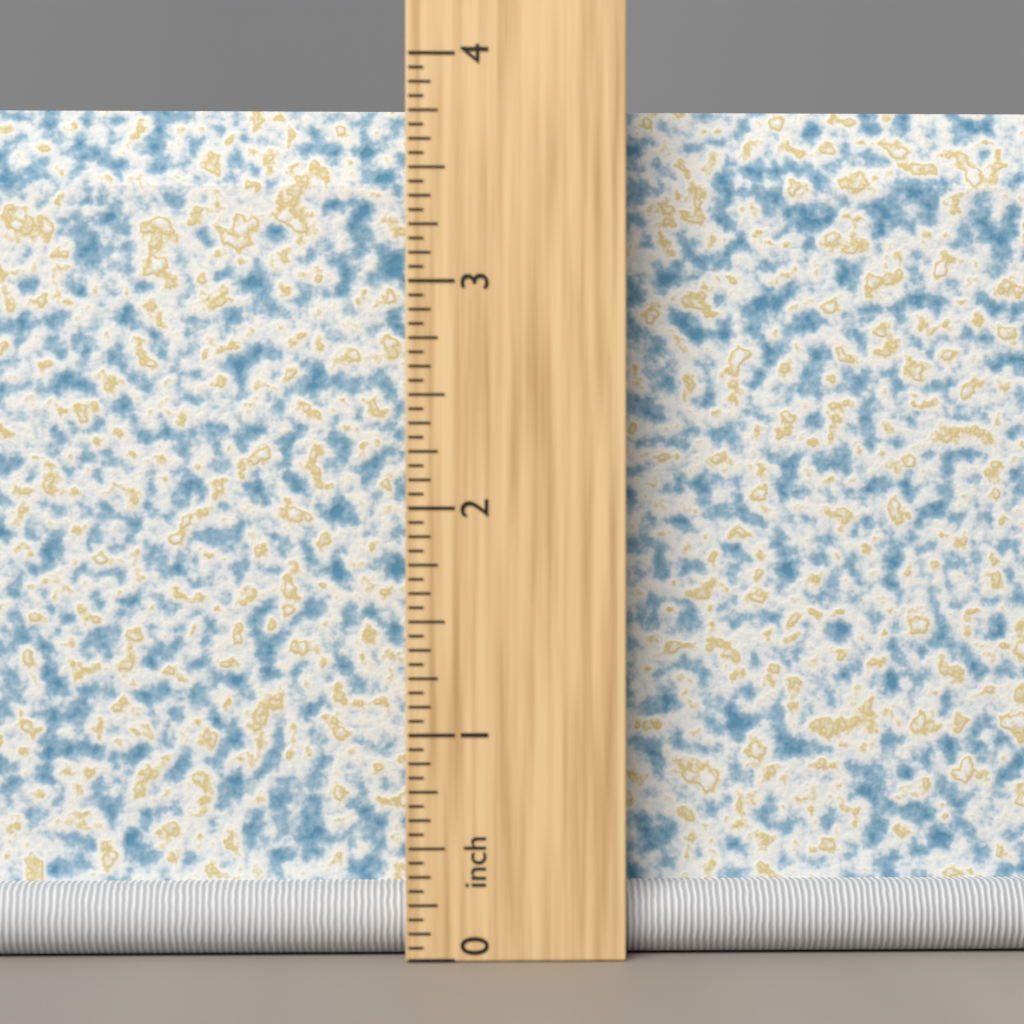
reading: 3.8125 inch
